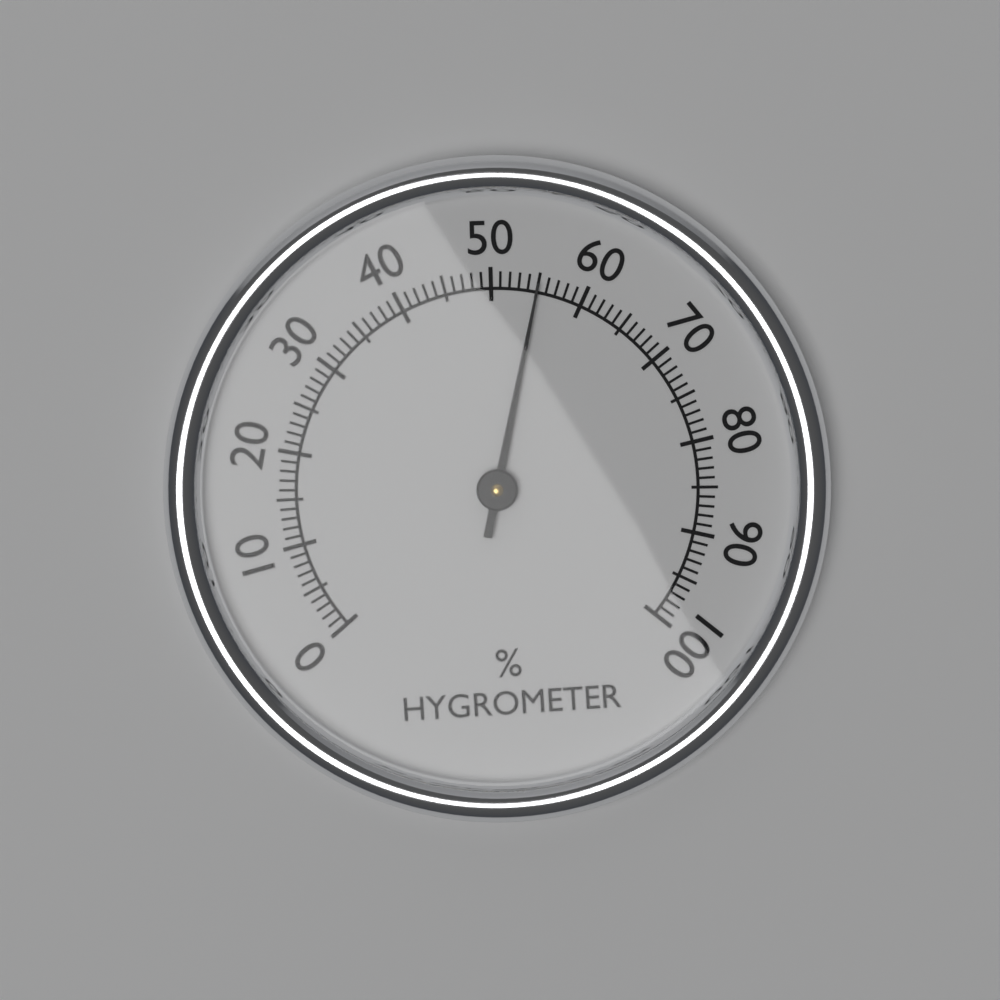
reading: 55 %
